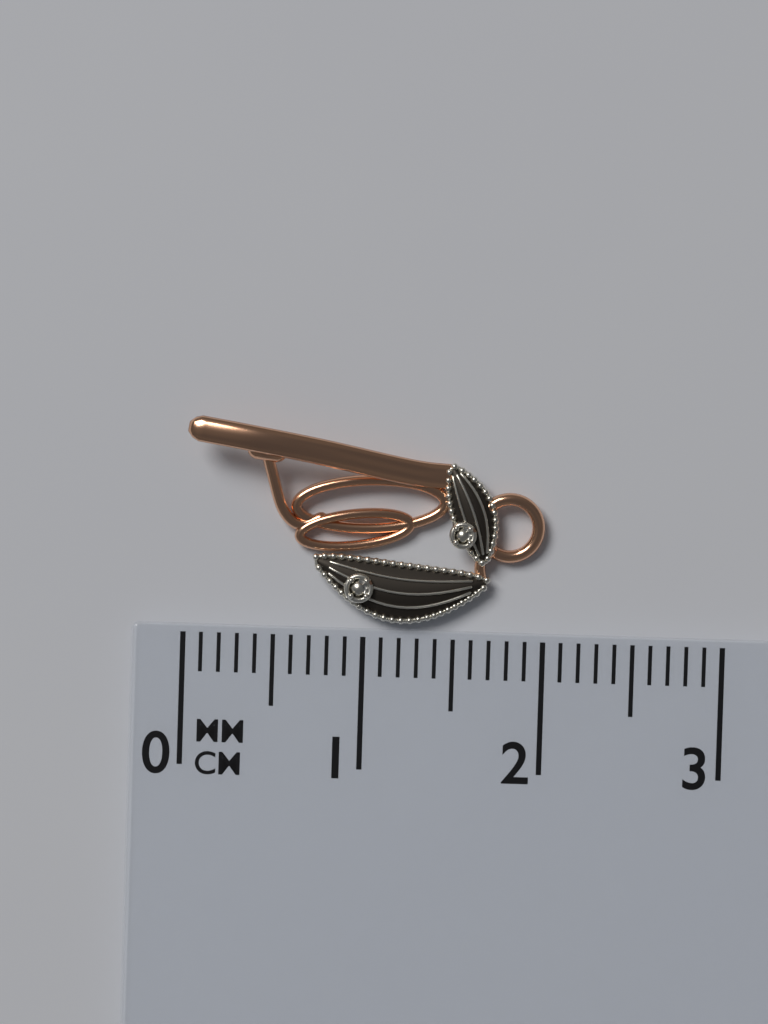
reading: 2.0 cm
